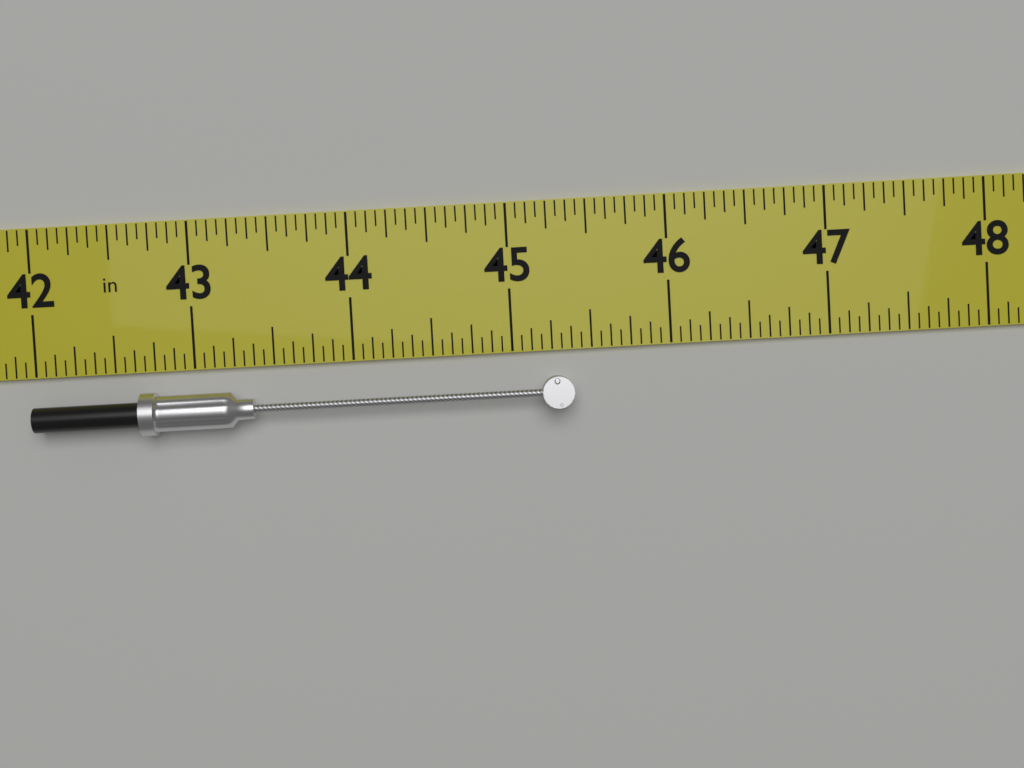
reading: 45.3750 in
